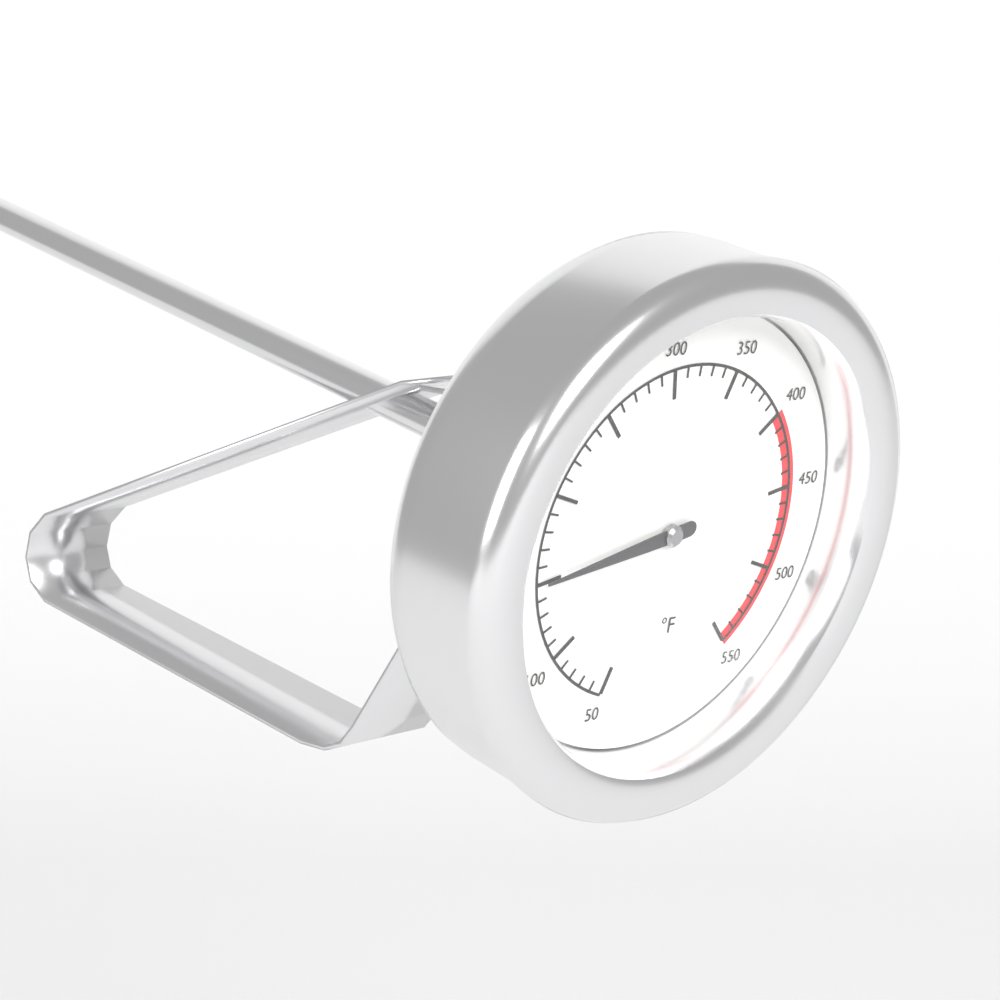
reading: 150 °F
